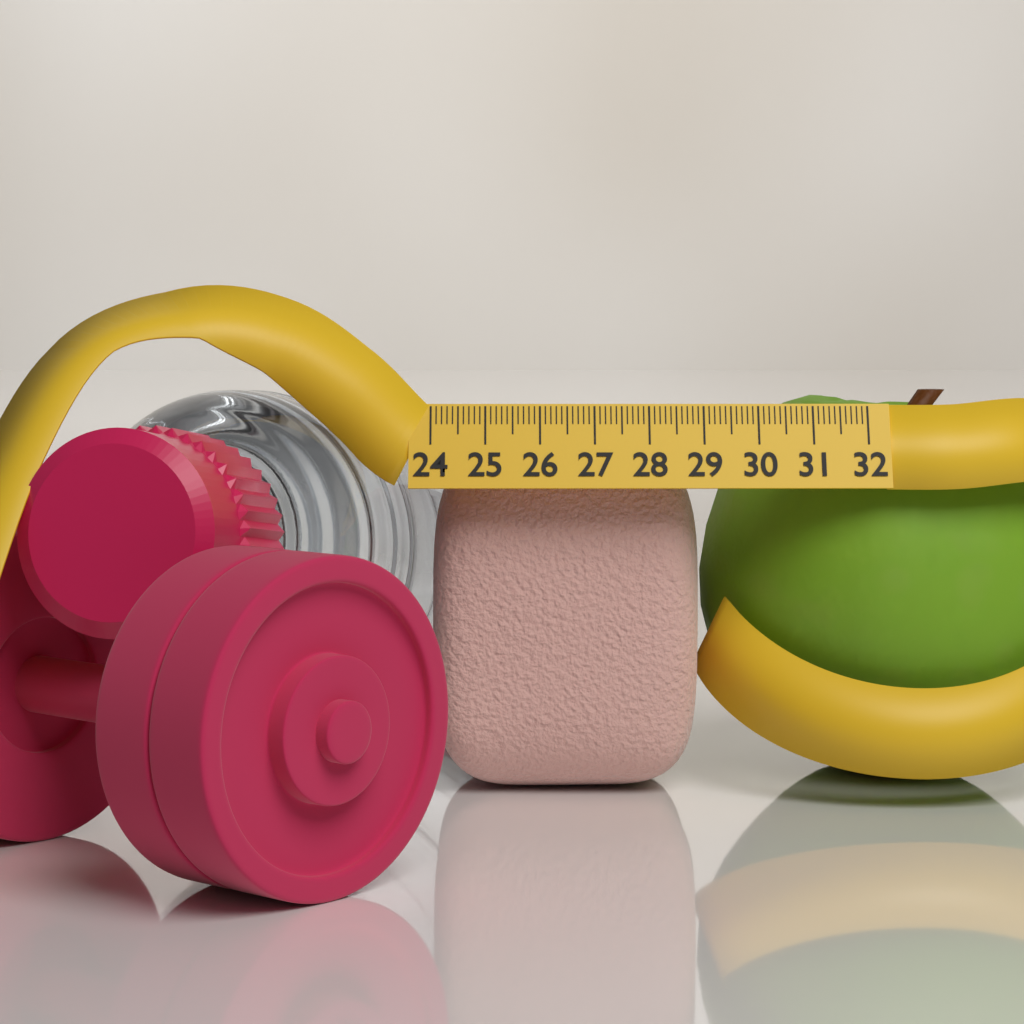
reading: 29.0 (no unit)
